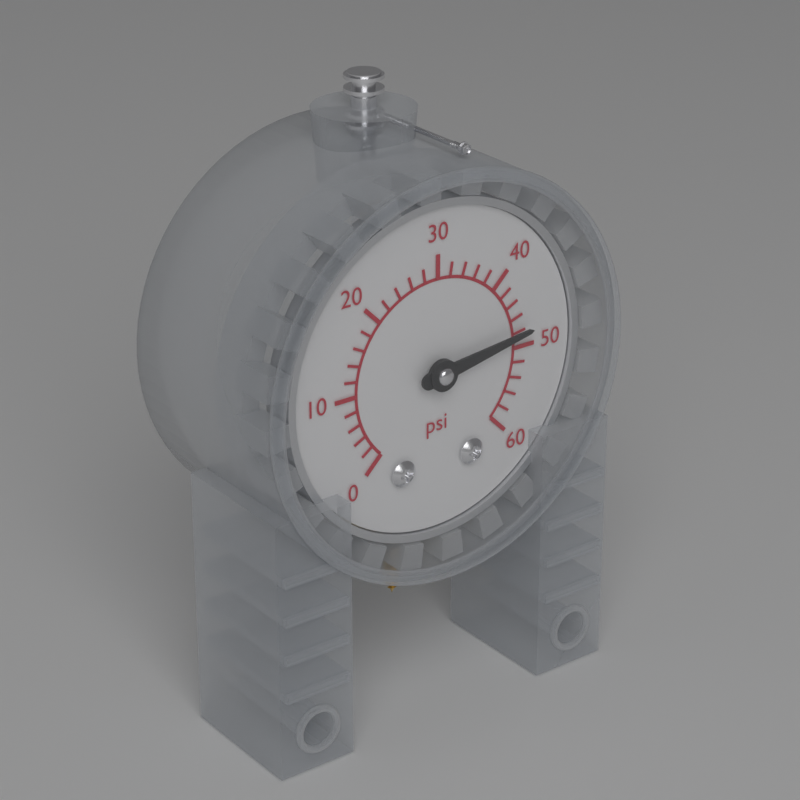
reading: 48 psi
